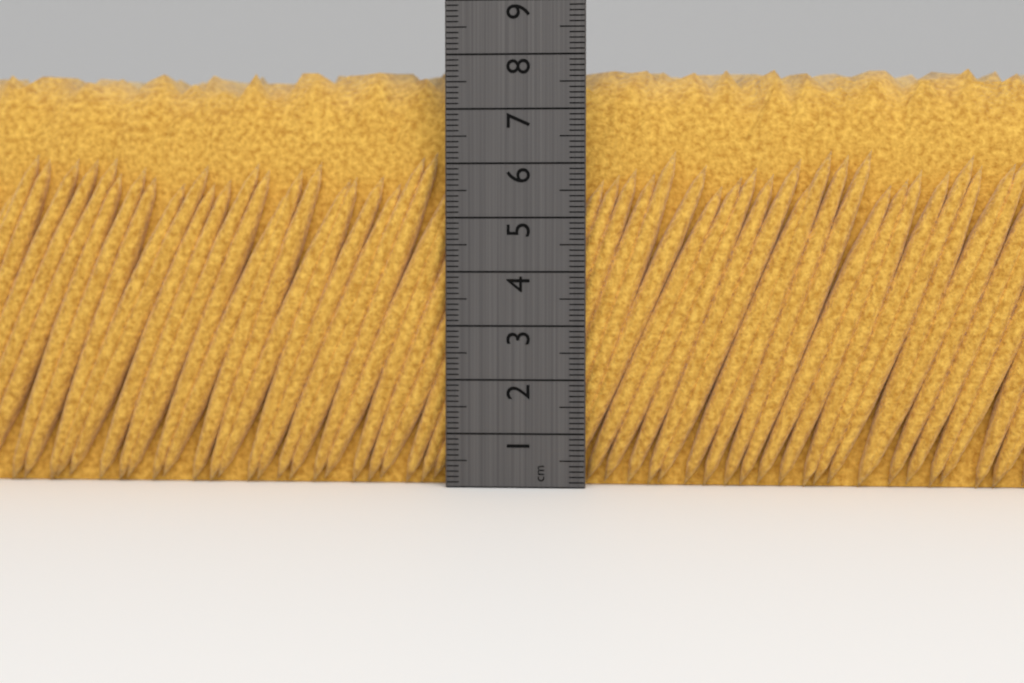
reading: 7.8 cm
